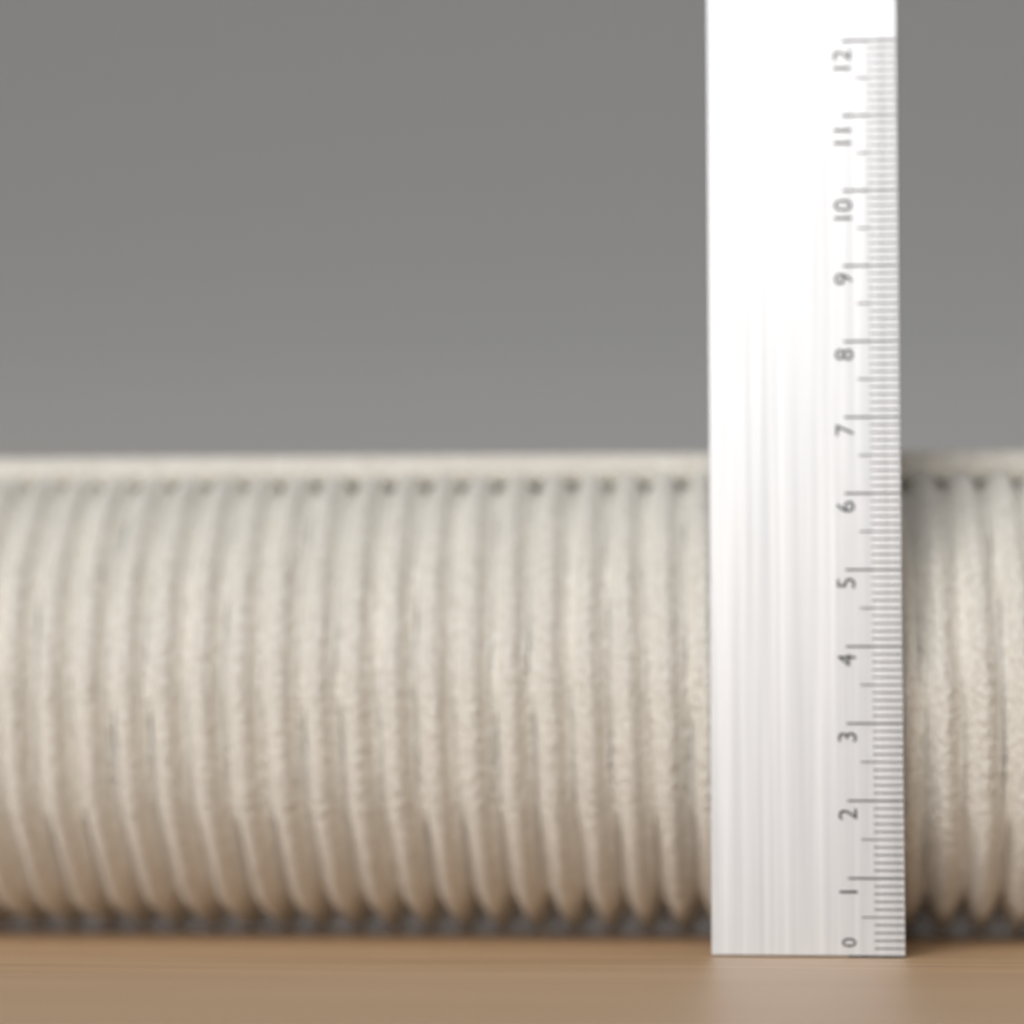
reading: 6.8 (no unit)
